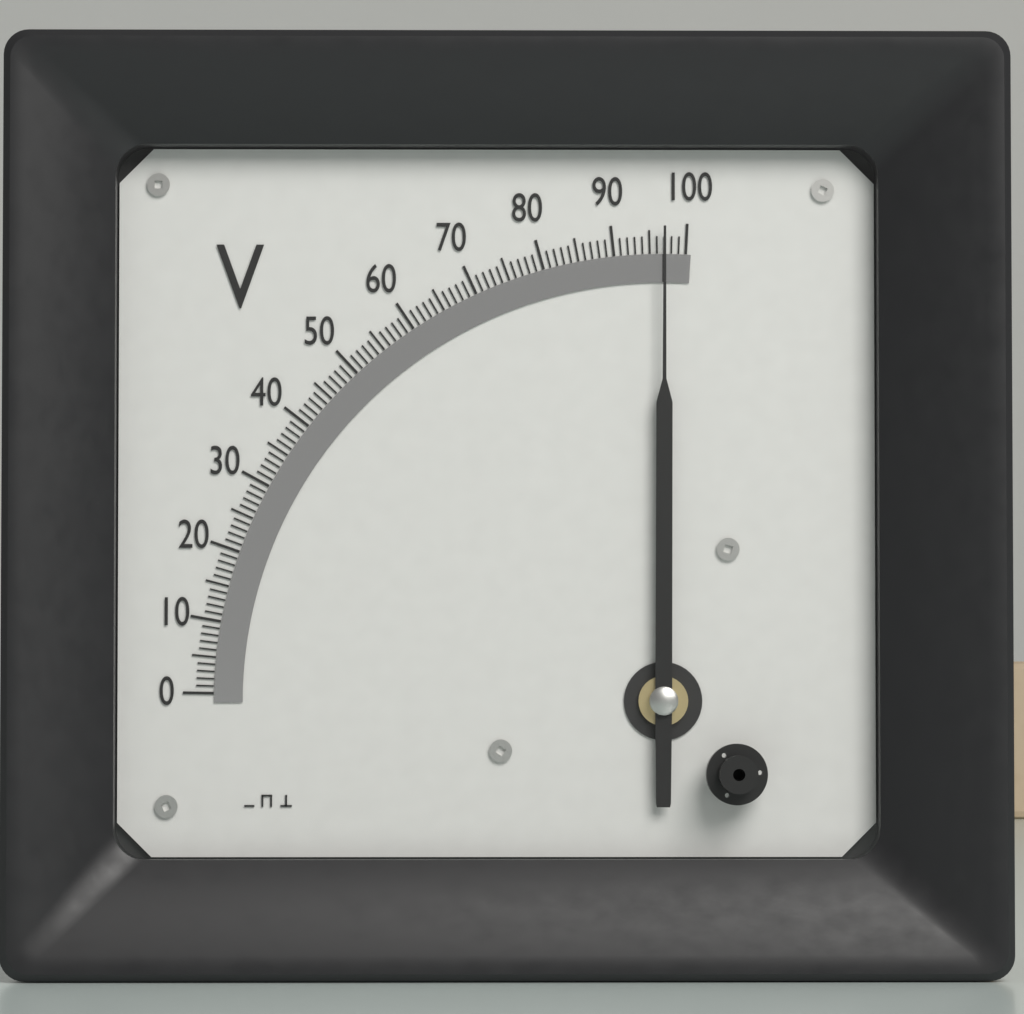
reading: 97 V
